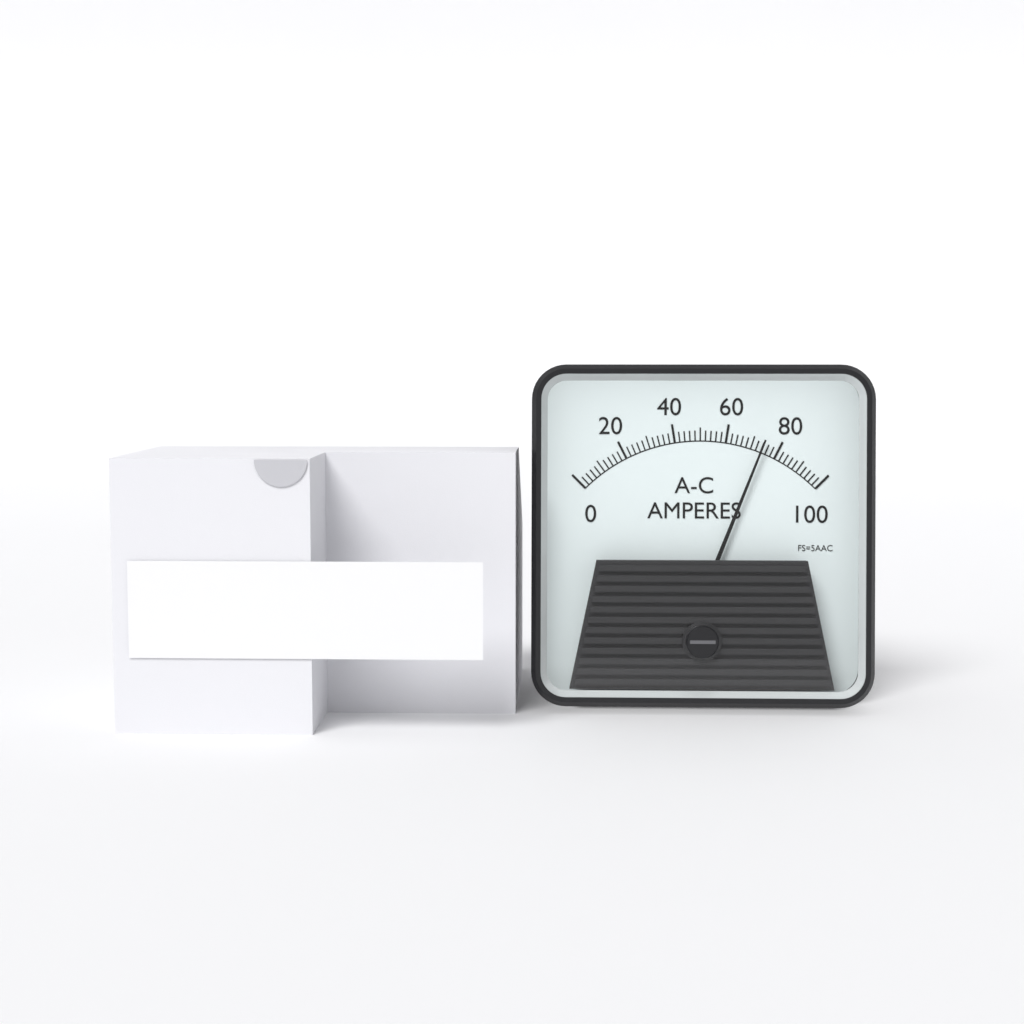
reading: 74 A
